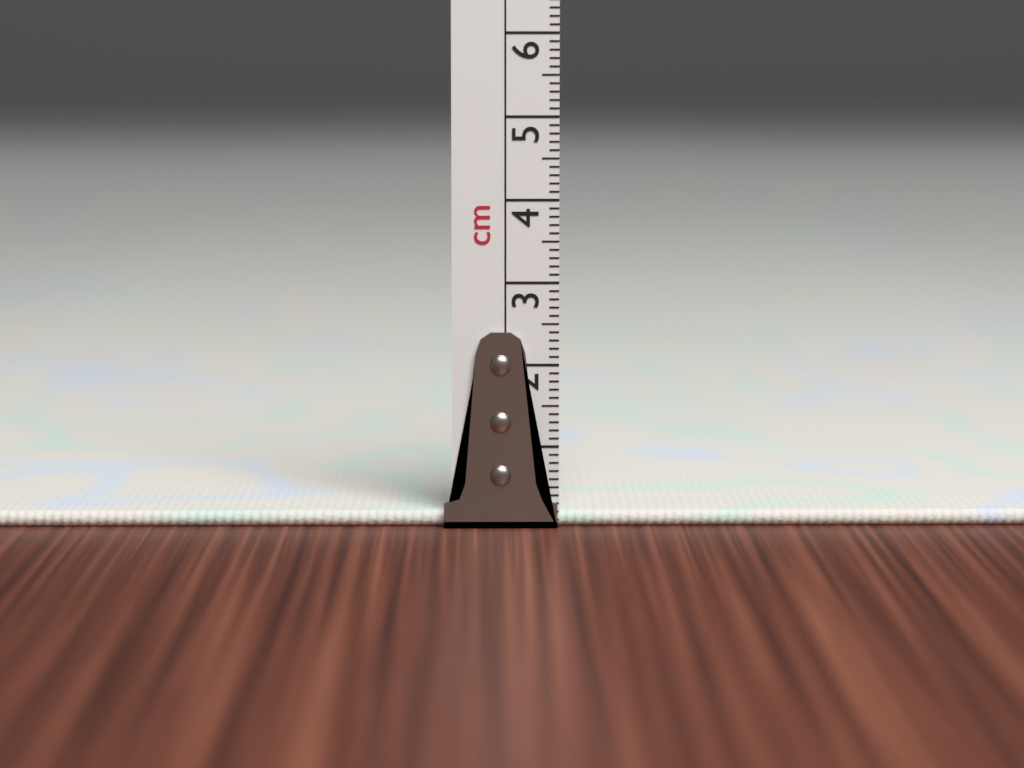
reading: 0.2 cm
